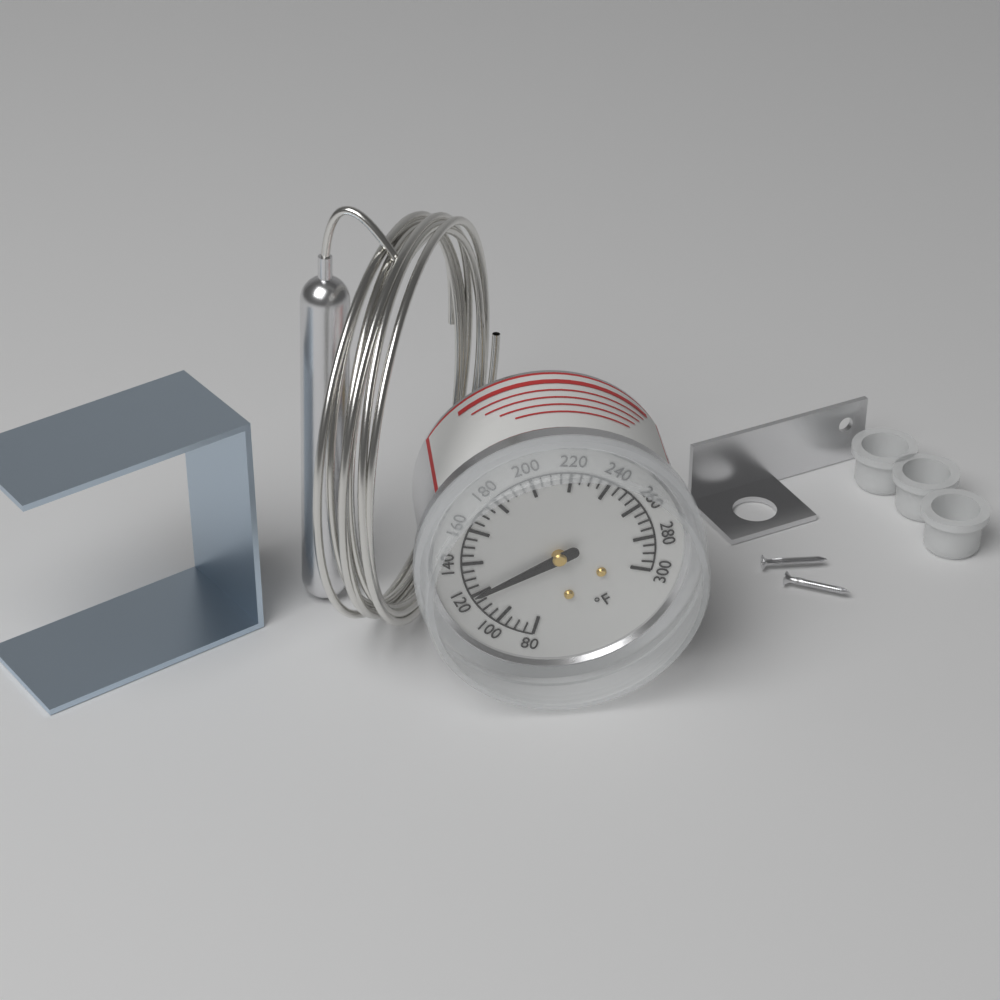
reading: 120 °F
